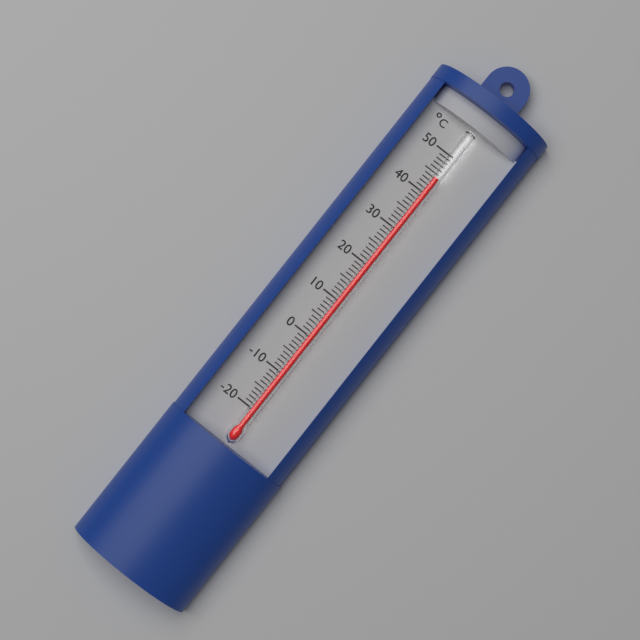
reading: 44 °C
